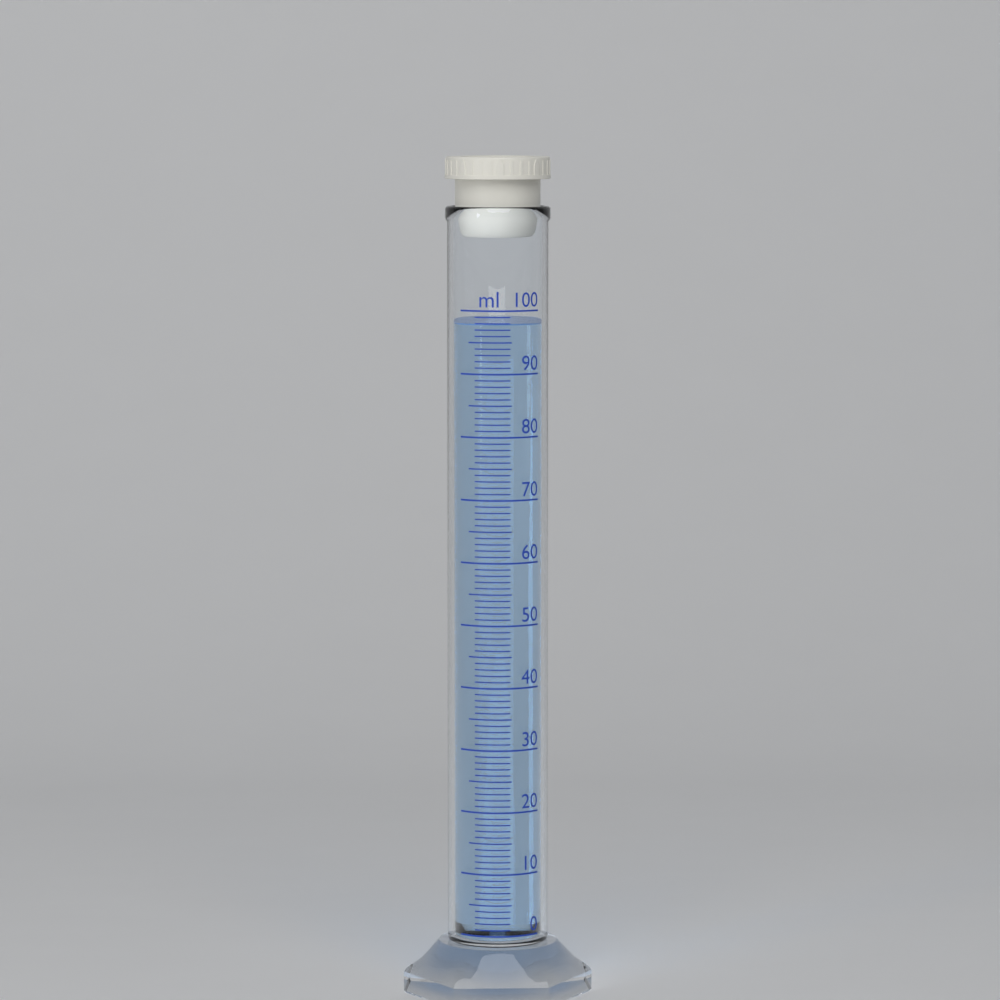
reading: 98 ml
